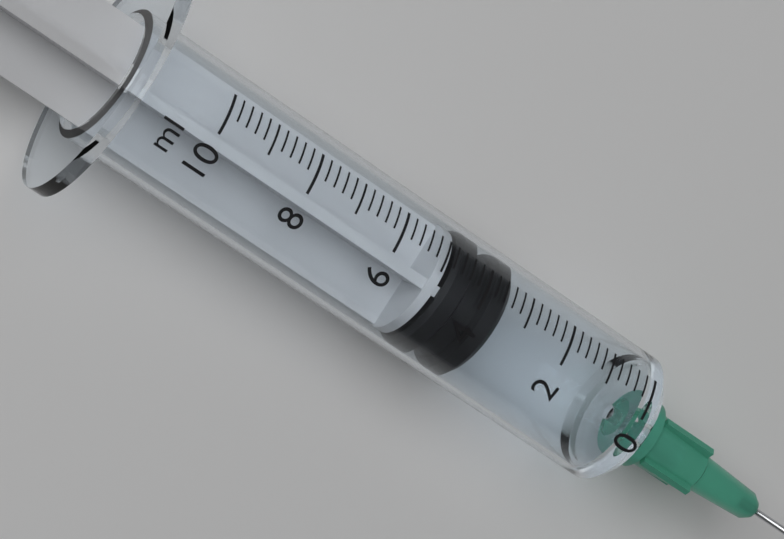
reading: 3.4 ml
